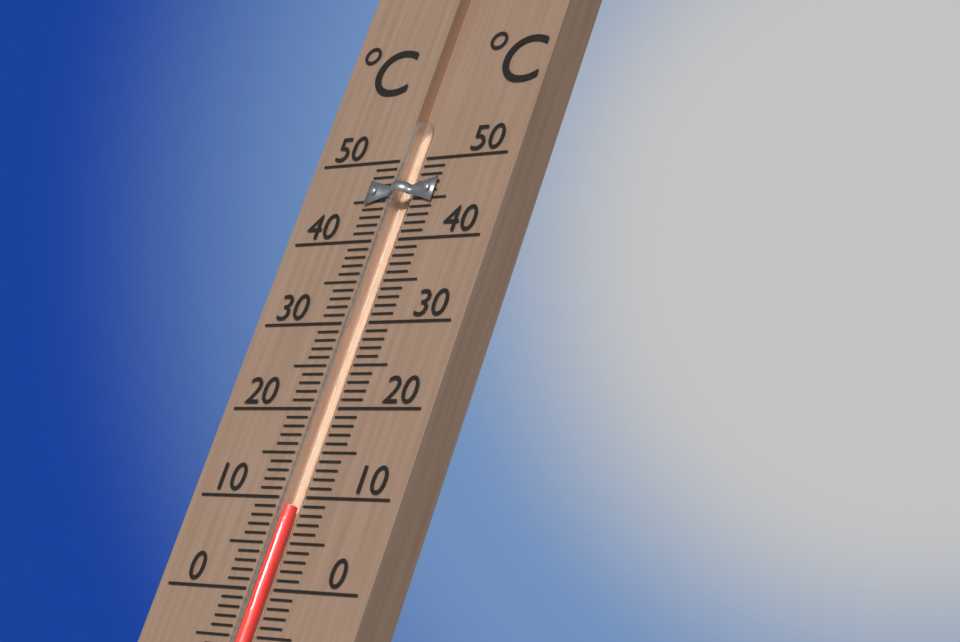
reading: 9 °C
